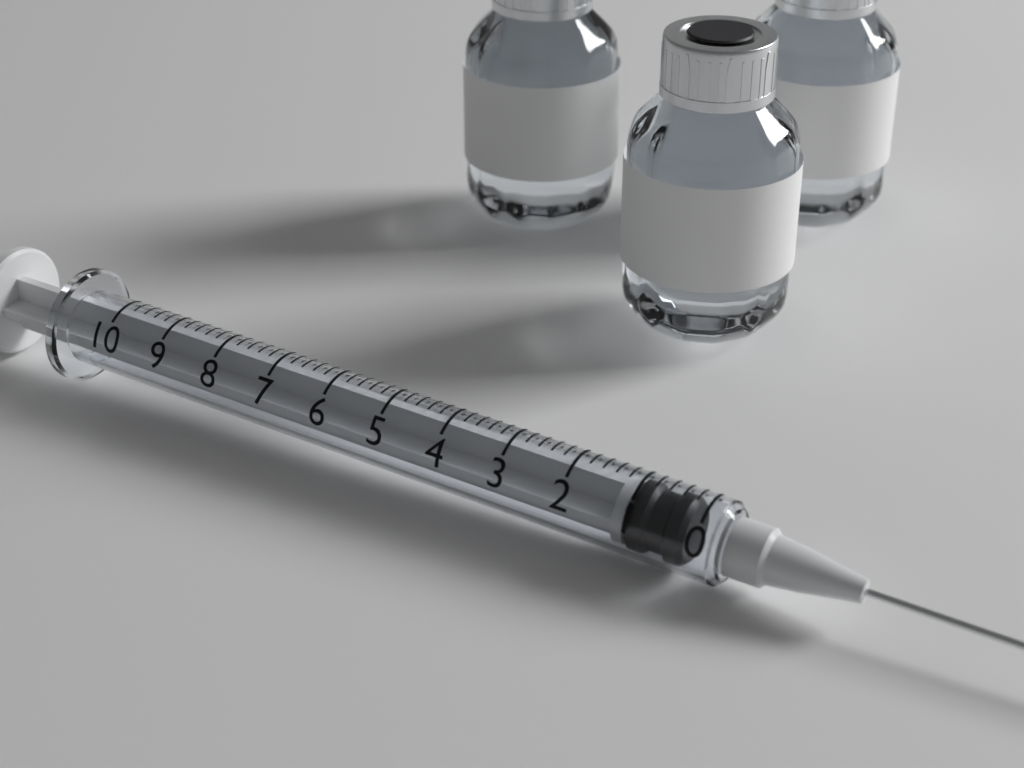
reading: 0.2 (no unit)
